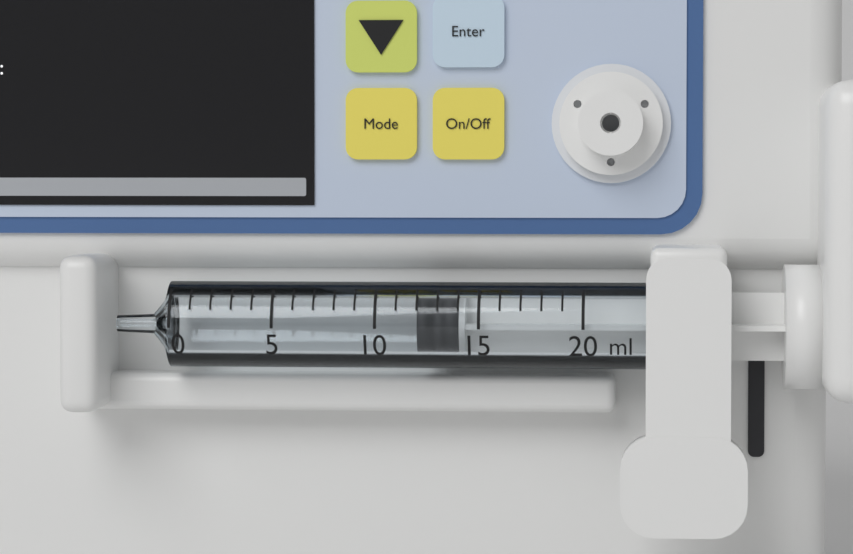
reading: 12 ml
